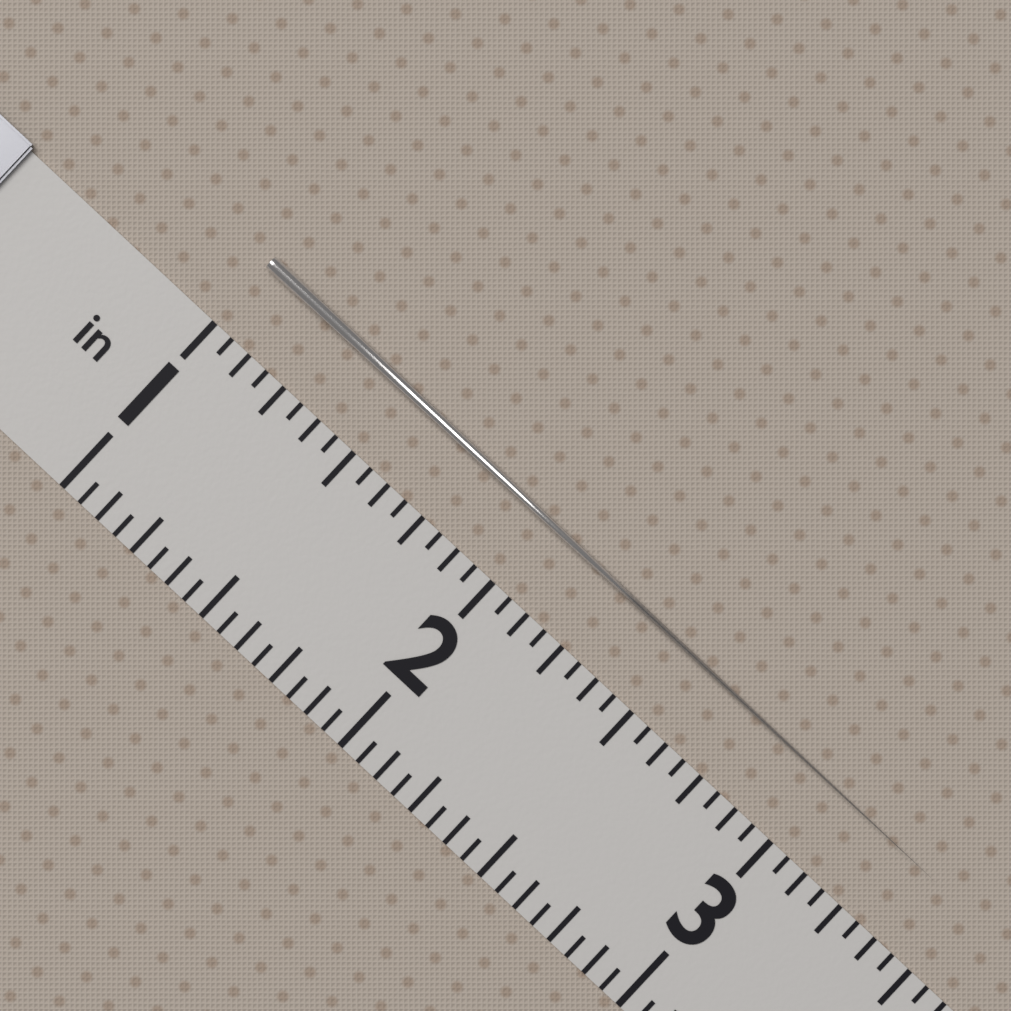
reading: 3.4000 in
